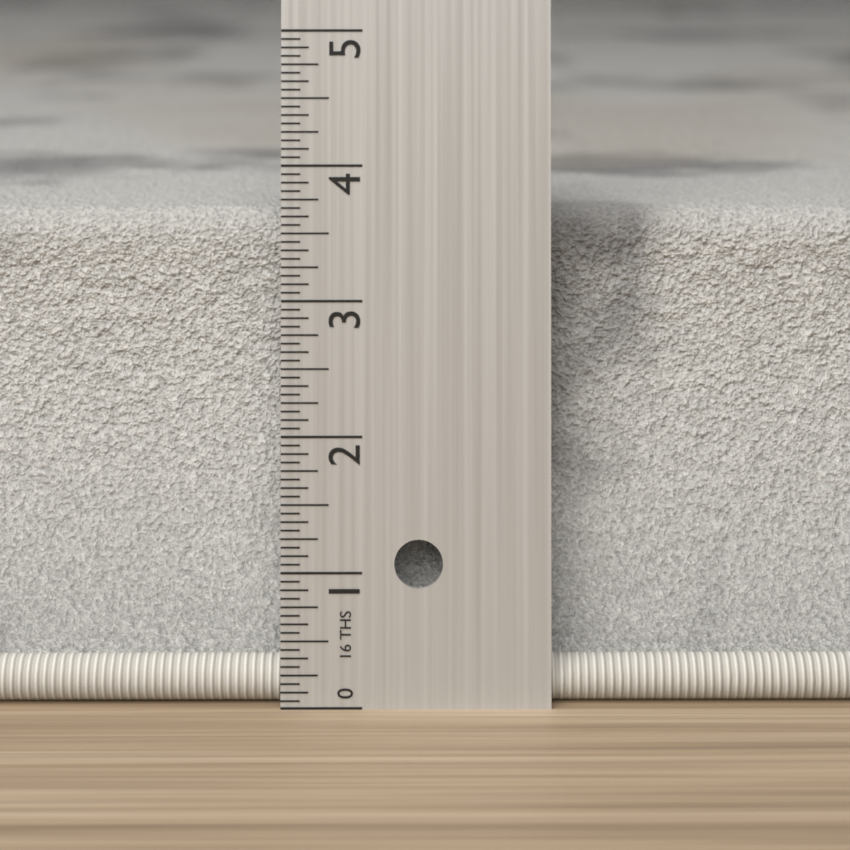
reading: 3.6250 in
